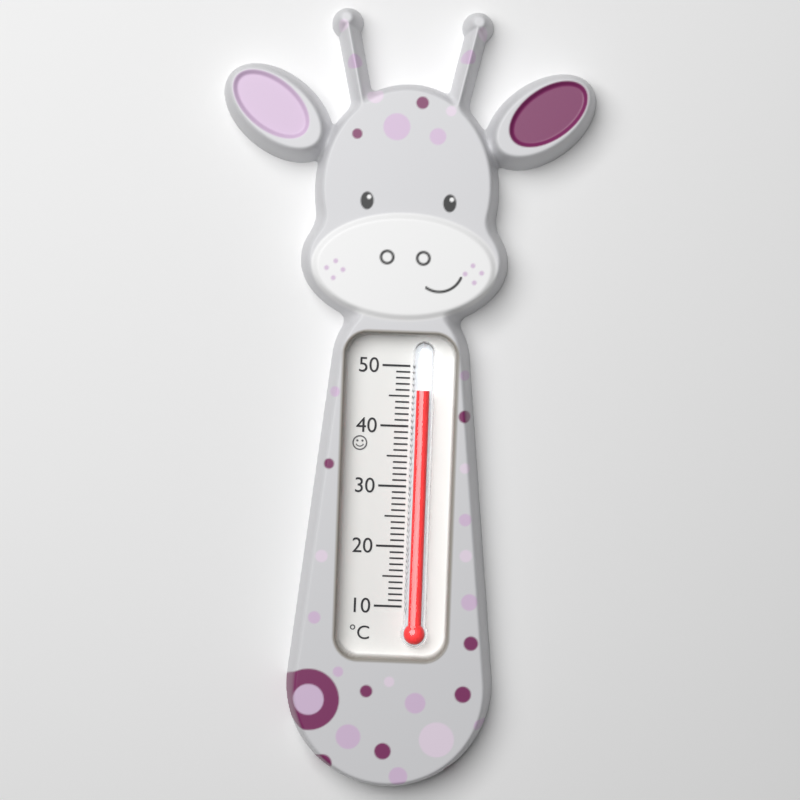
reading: 46 °C
